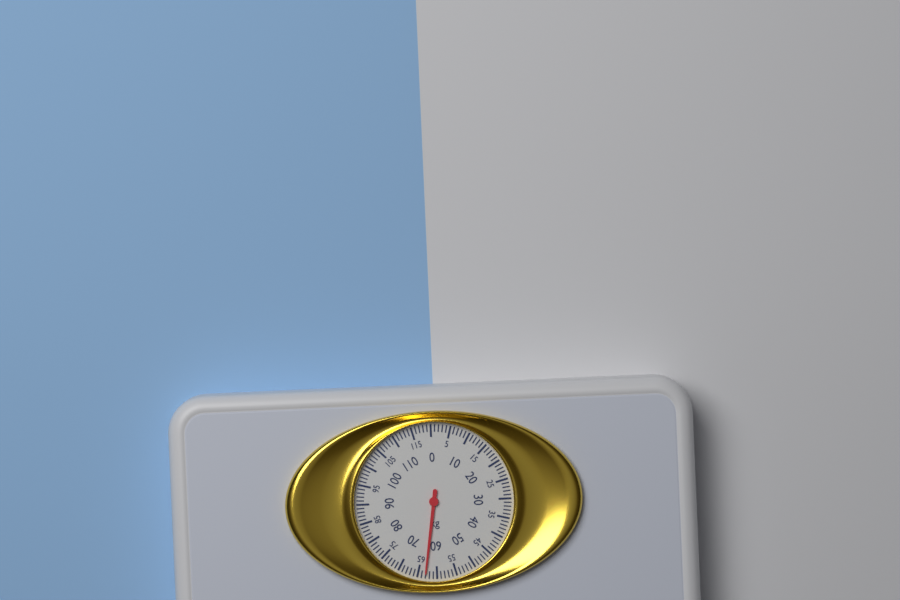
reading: 63 kg
